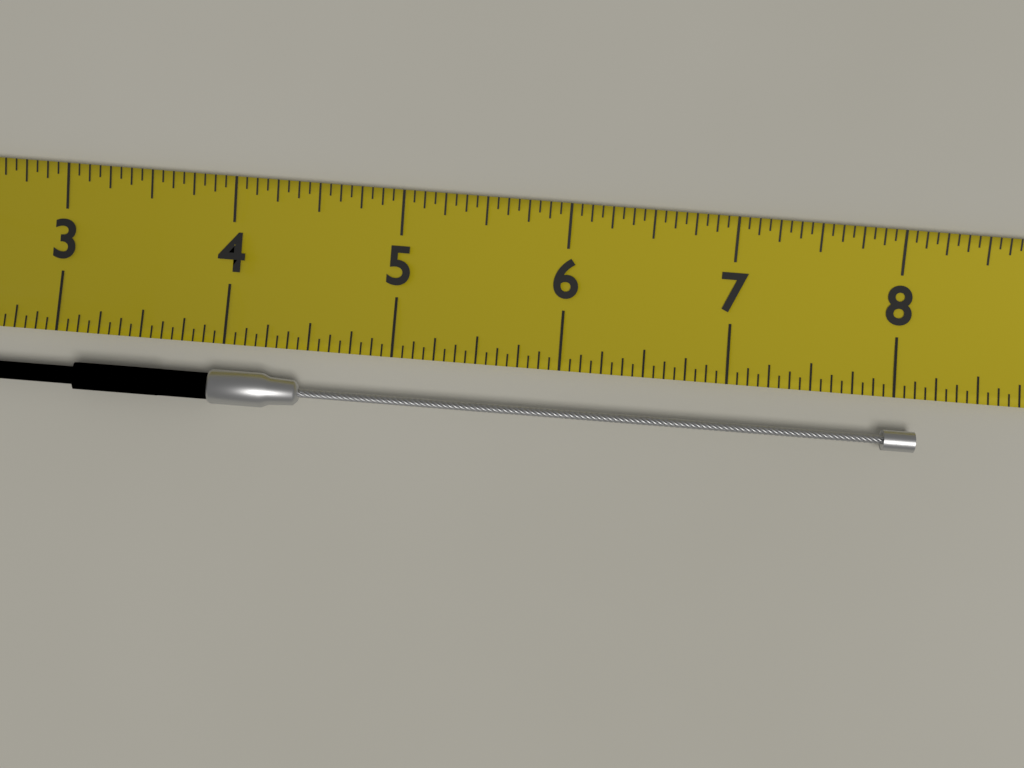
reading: 8.1250 (no unit)
